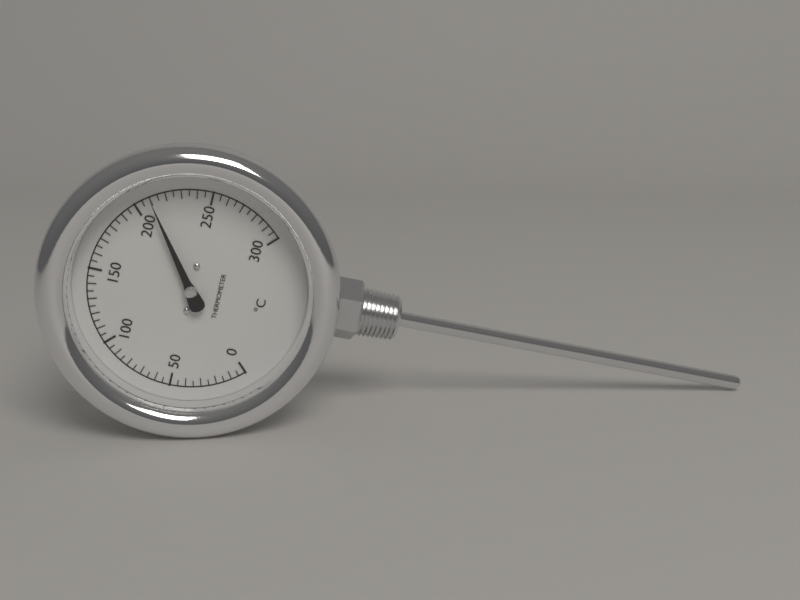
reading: 210 °C
